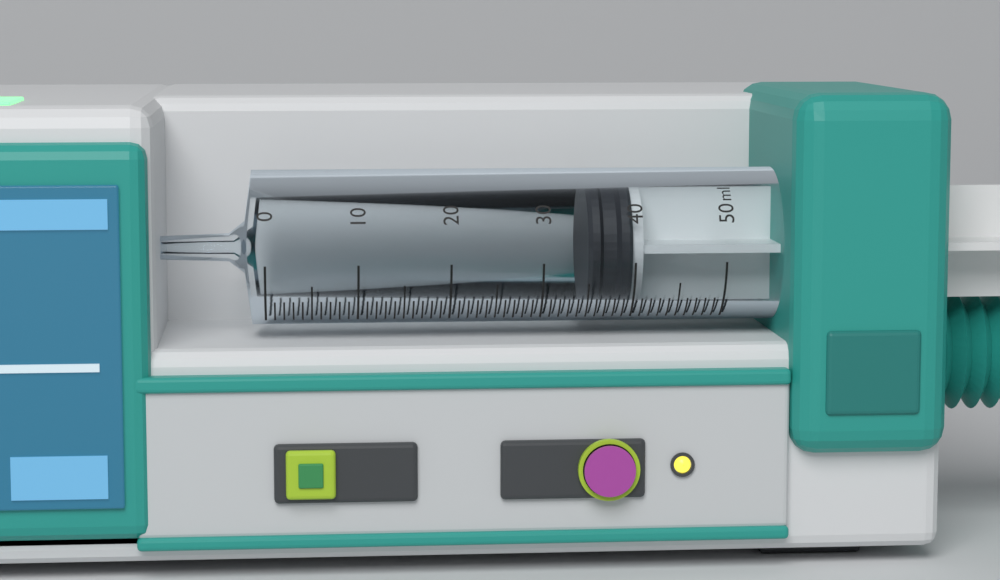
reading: 35 ml
